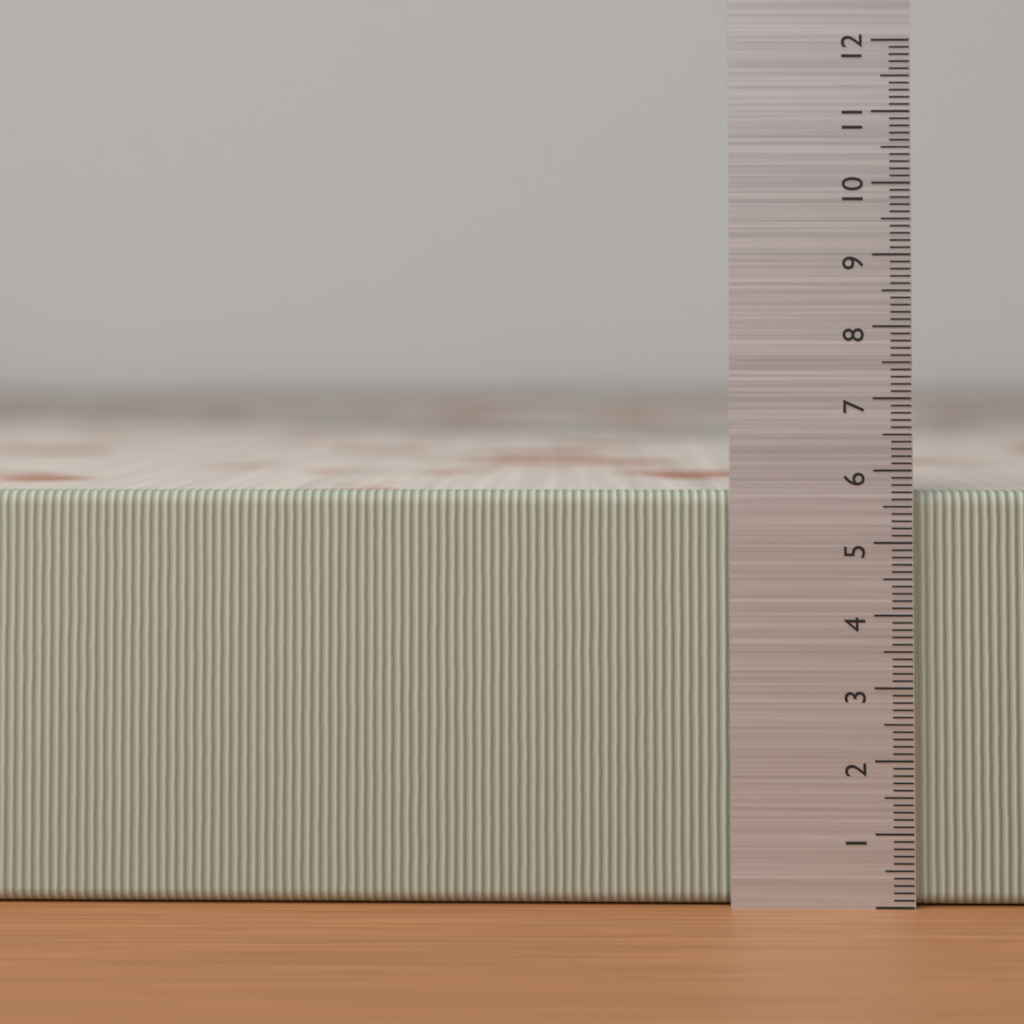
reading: 5.7 (no unit)
